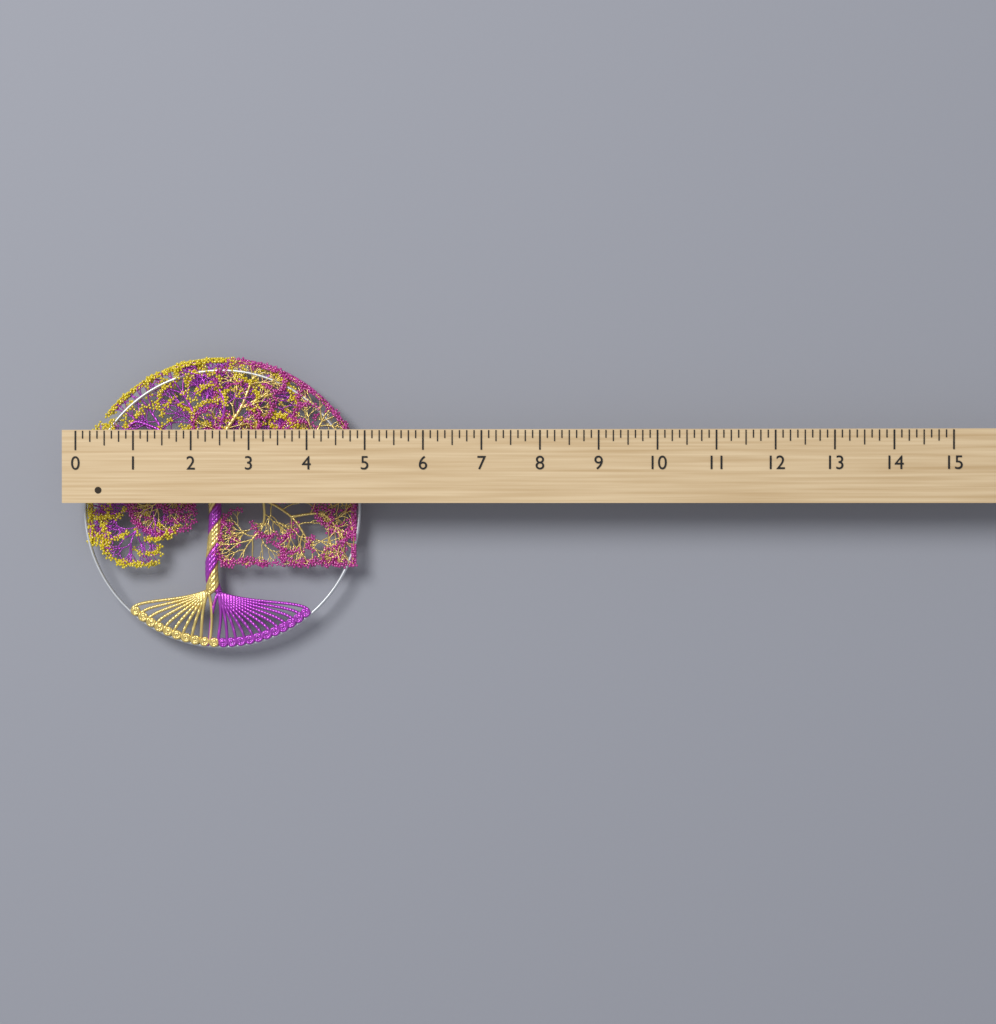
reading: 4.875 (no unit)
